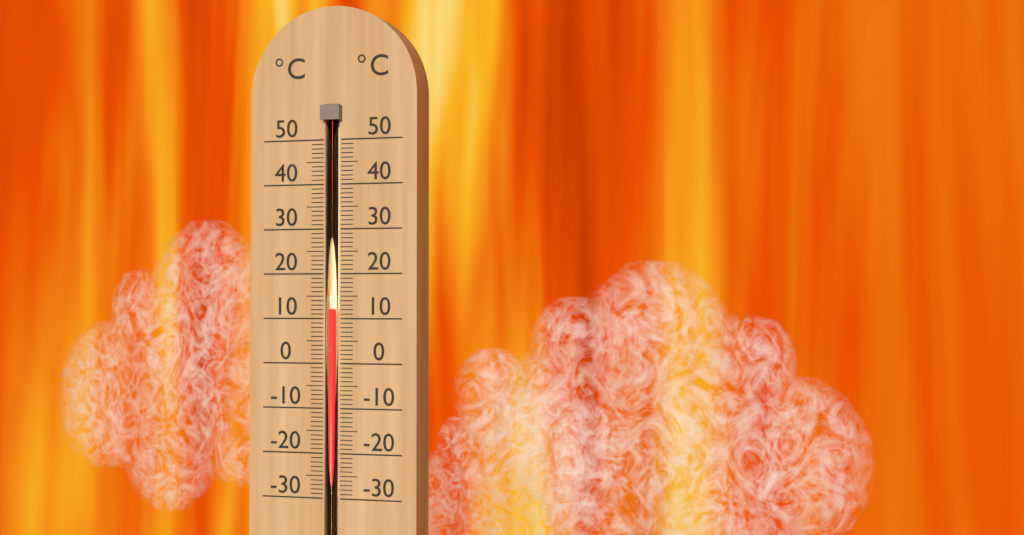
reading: 12 °C
